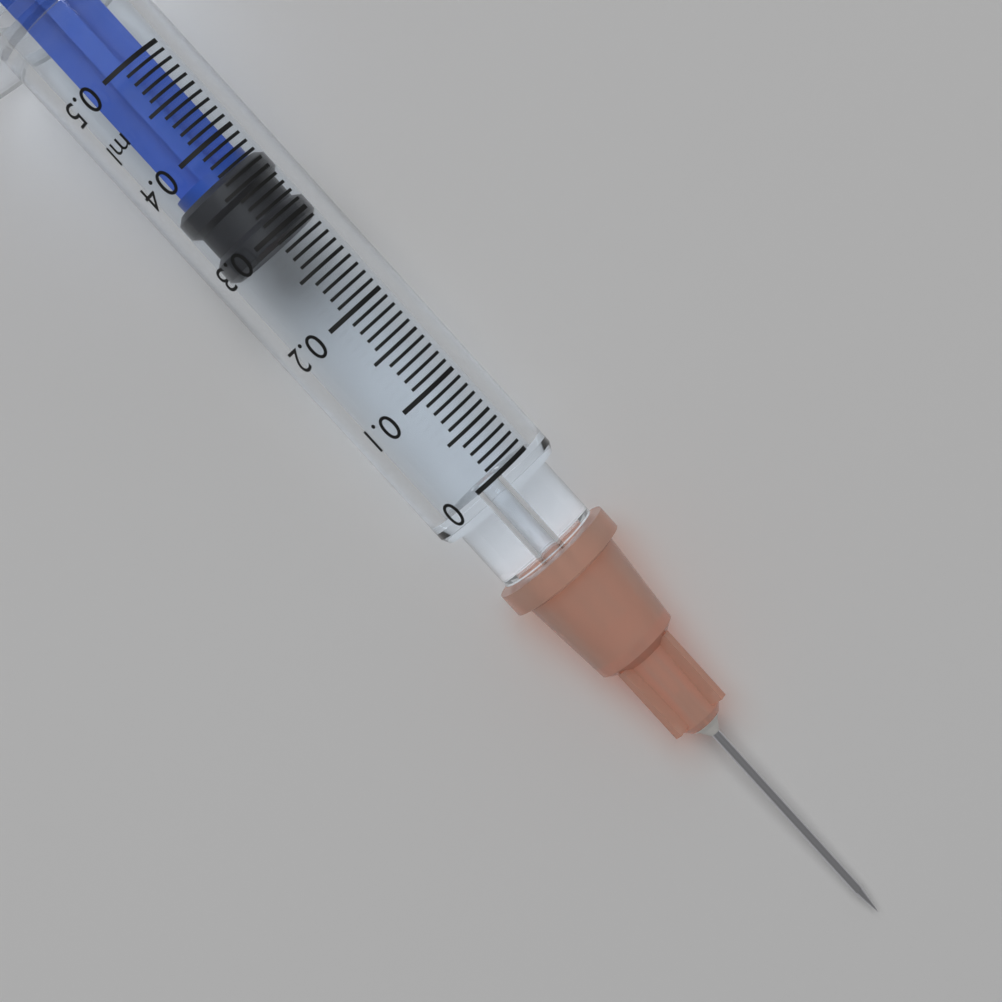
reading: 0.29 ml
